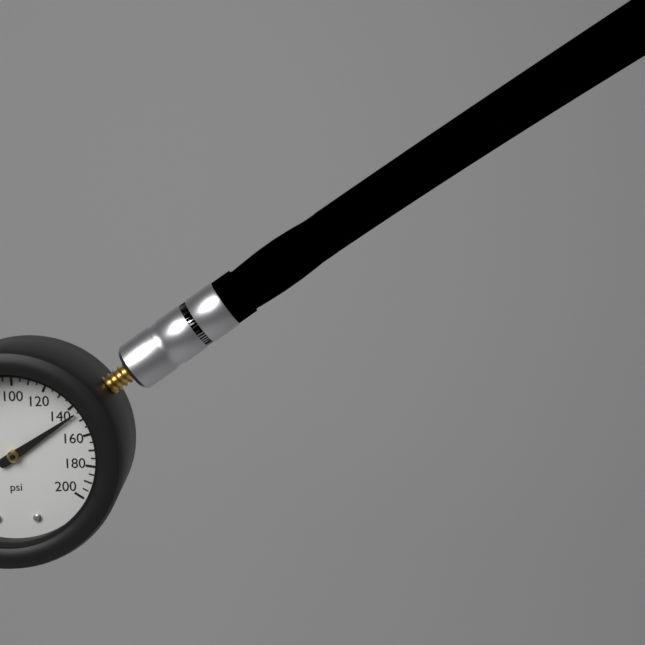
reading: 145 psi
